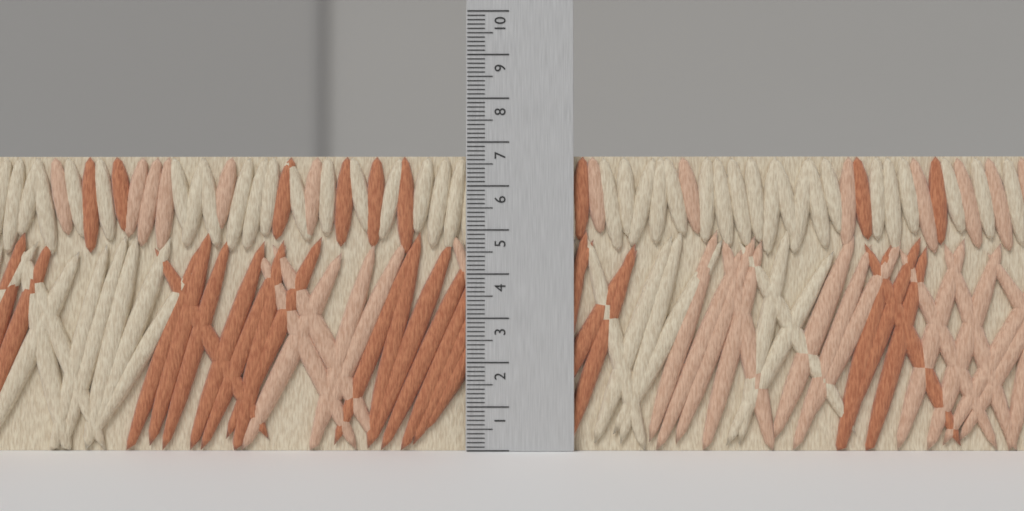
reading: 6.7 (no unit)
